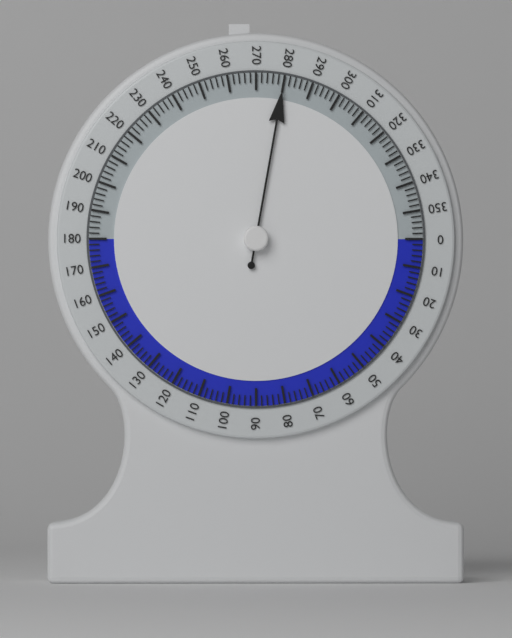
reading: 280 (no unit)
